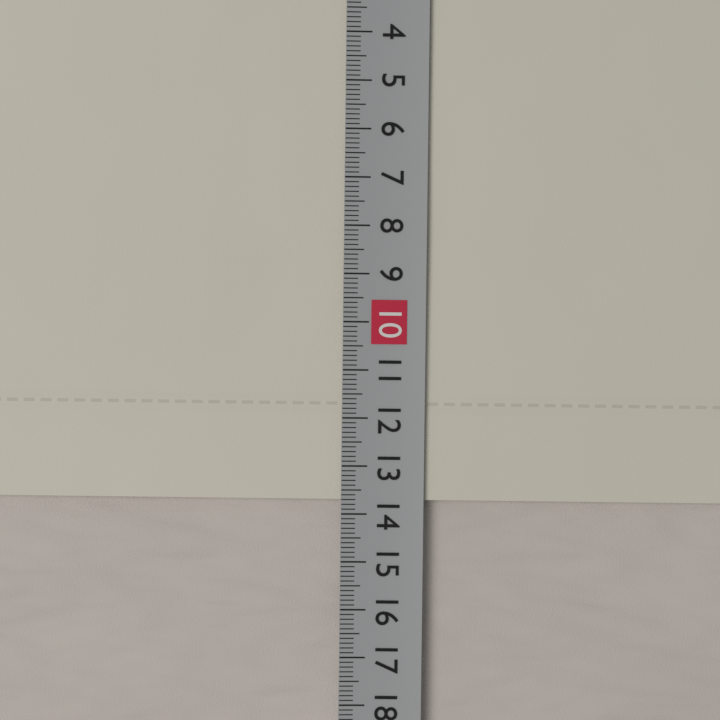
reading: 13.7 cm
